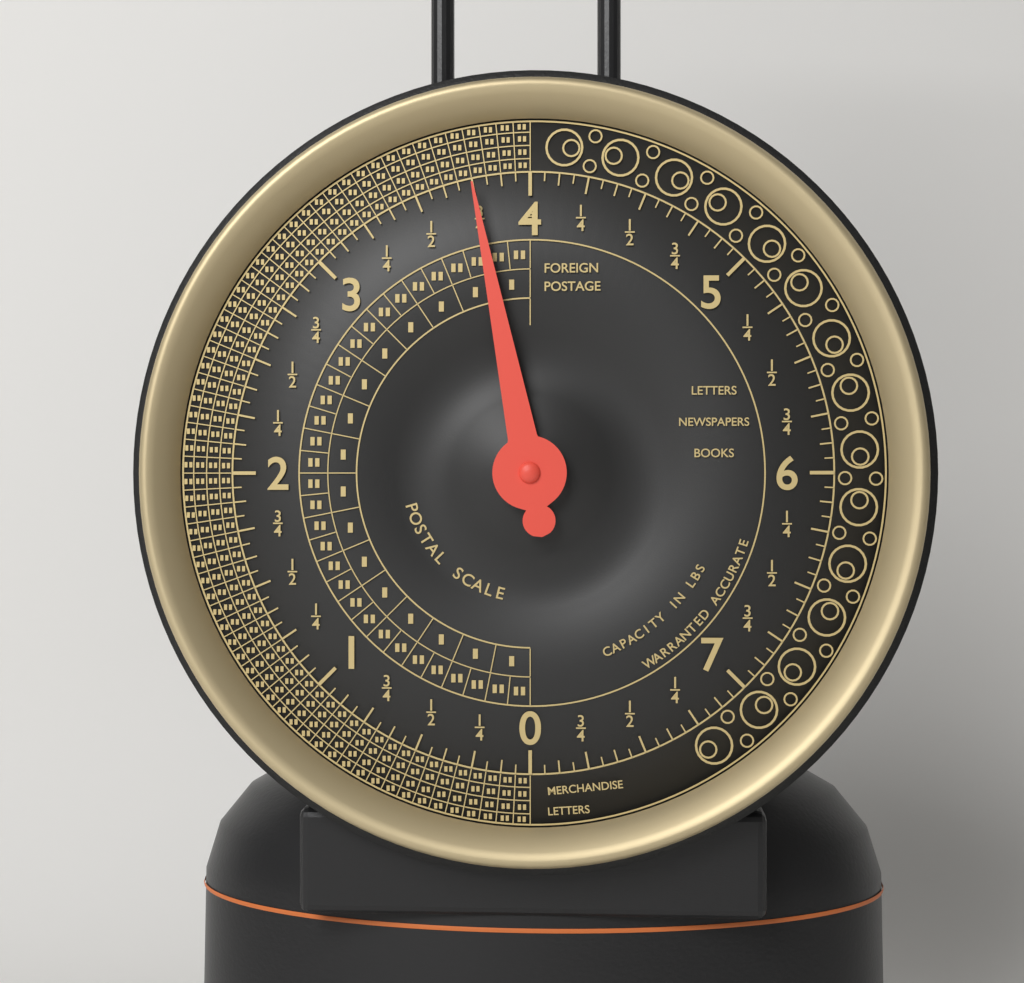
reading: 3.7500 lbs
